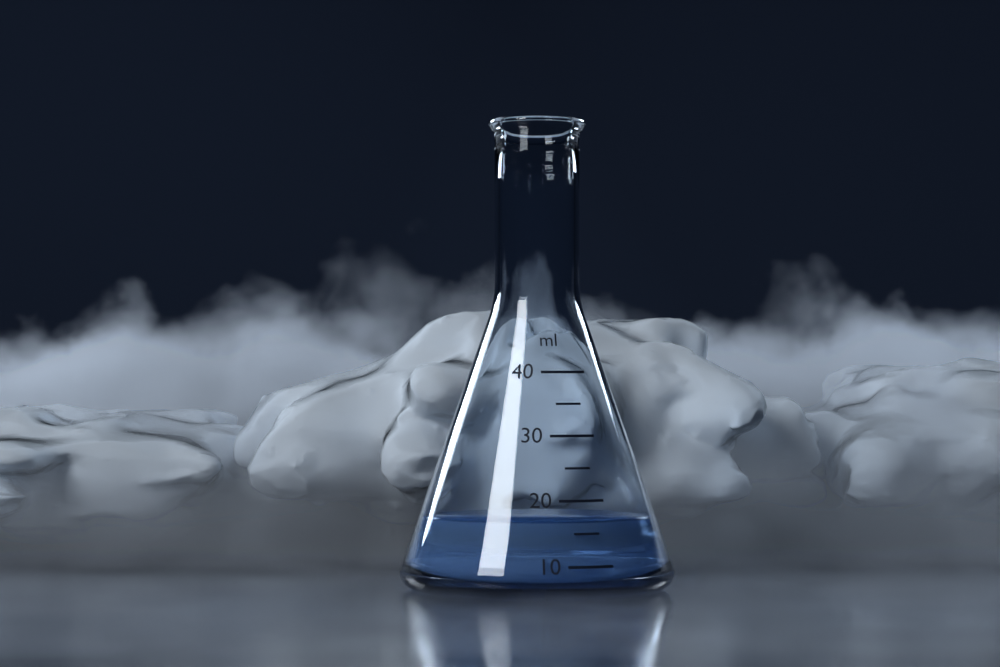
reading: 17 ml
